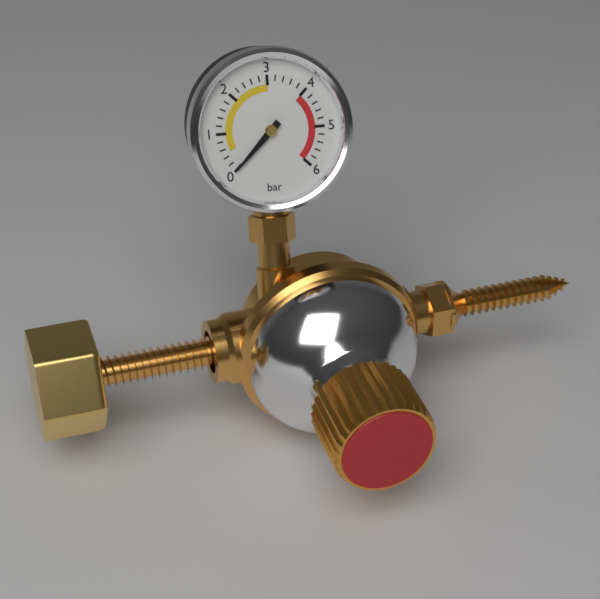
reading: 0.0 bar
